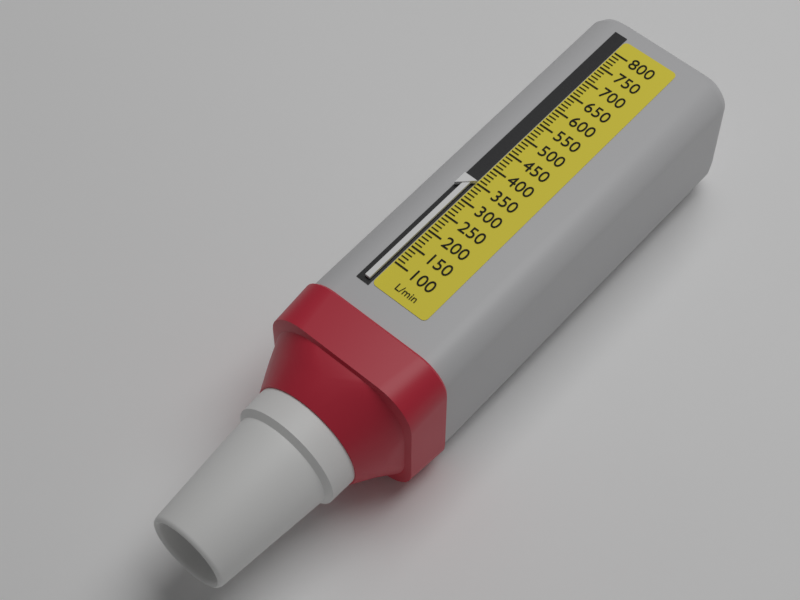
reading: 350 L/min
